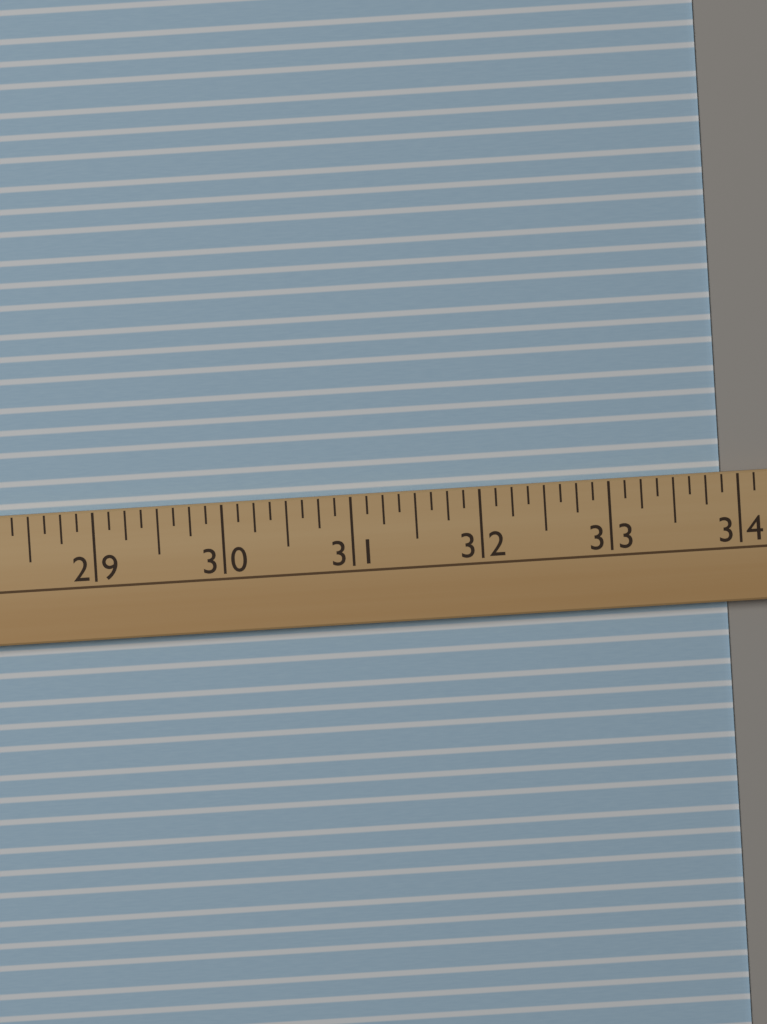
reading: 33.875 (no unit)
